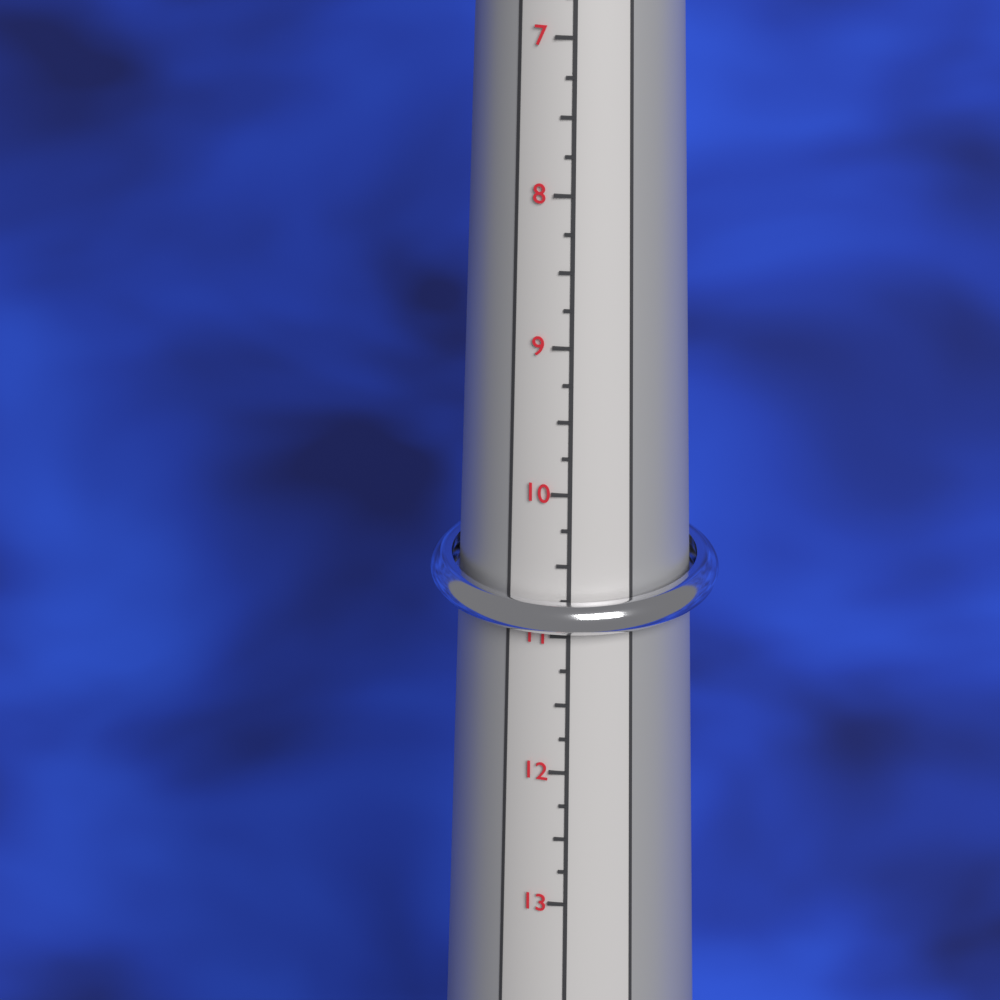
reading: 11.25 (no unit)
